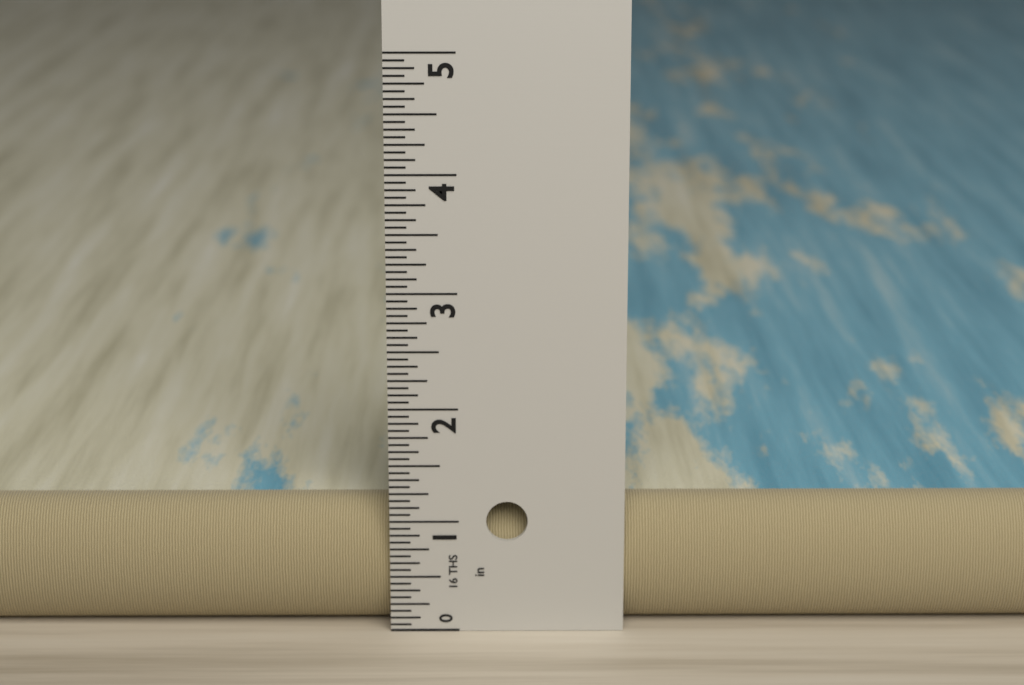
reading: 1.1250 in
